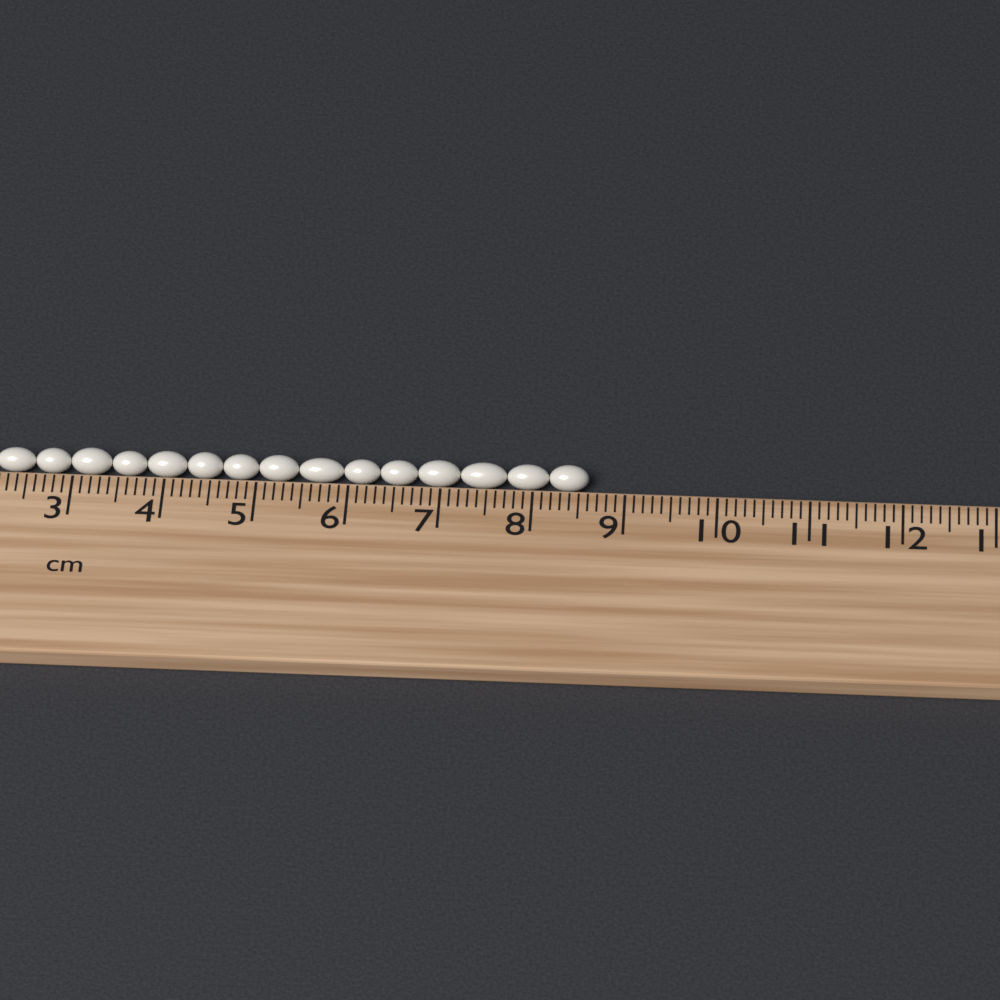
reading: 8.6 cm
